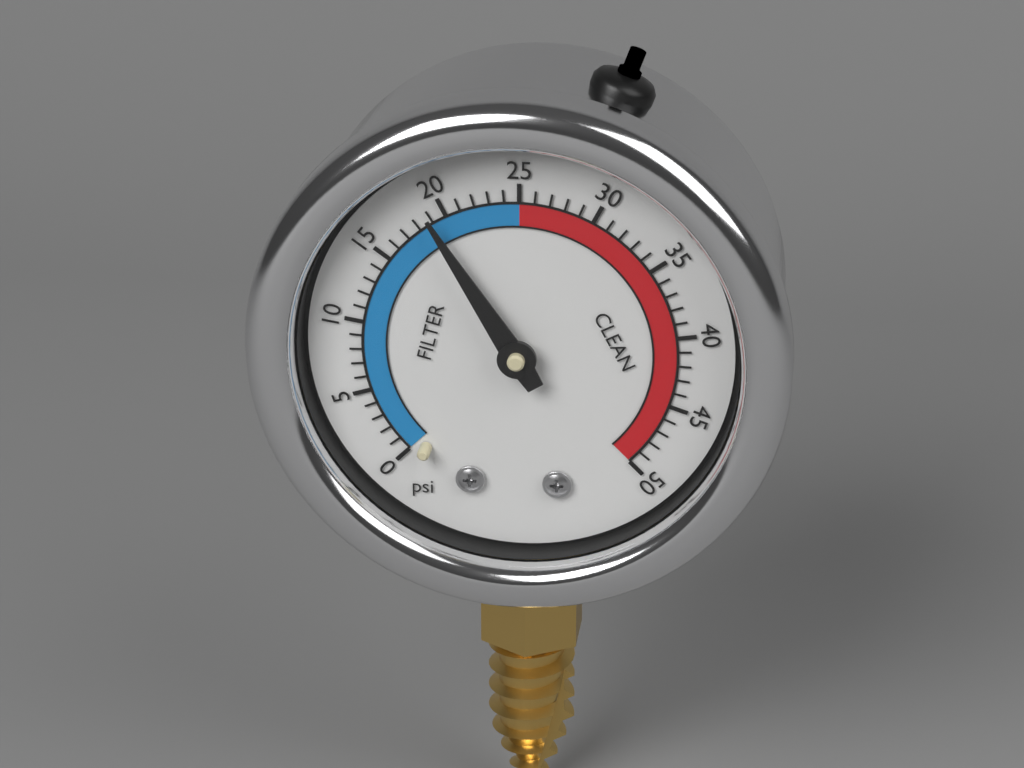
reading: 19 psi
